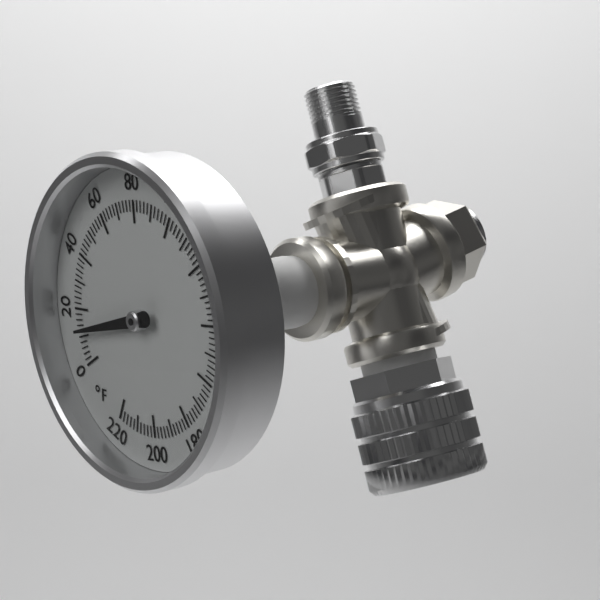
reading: 12 °F
